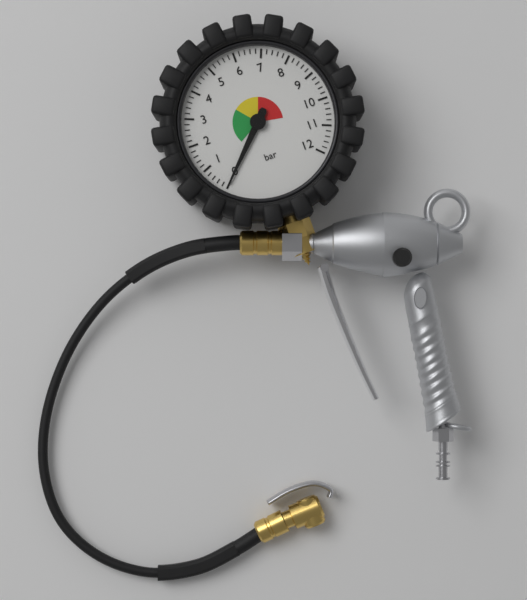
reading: 0.0 bar
